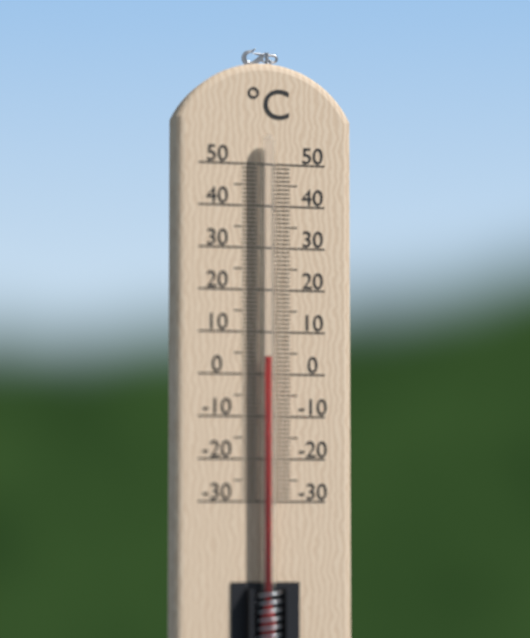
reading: 4 °C
